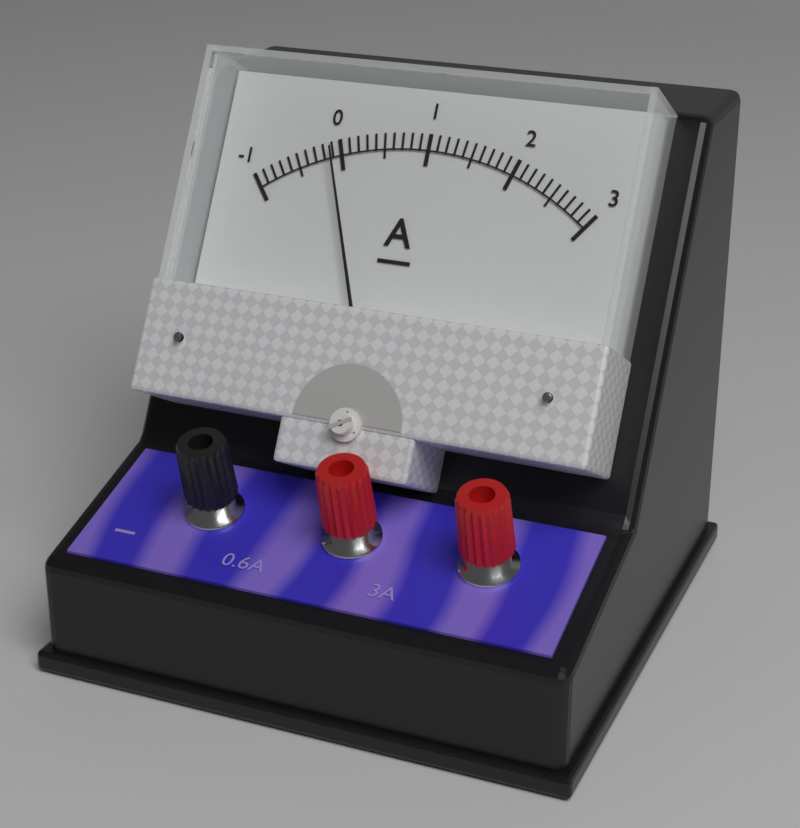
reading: -0.1 A
